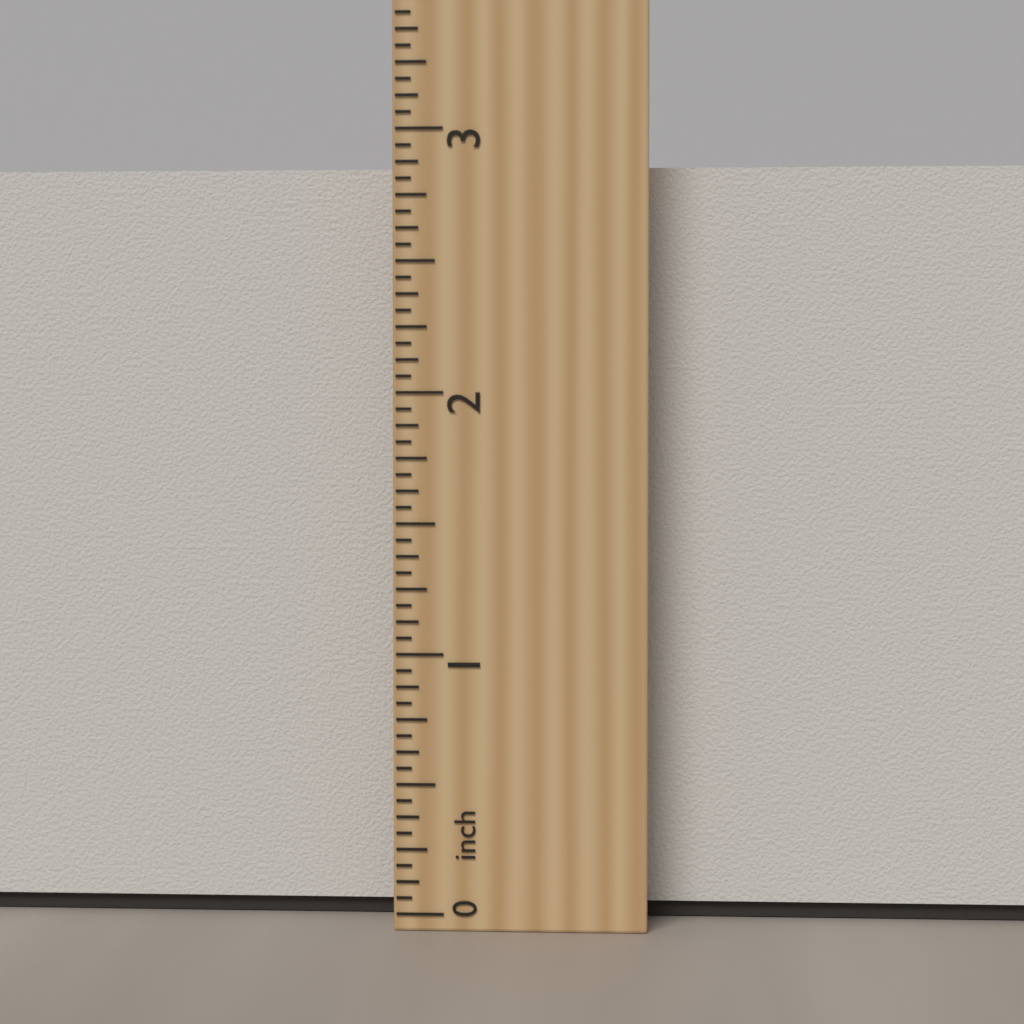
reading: 2.8750 inch
